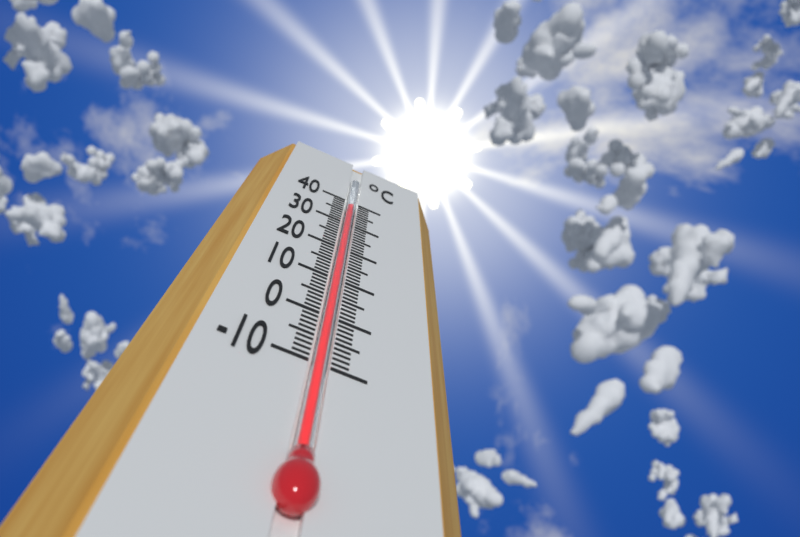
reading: 38 °C
